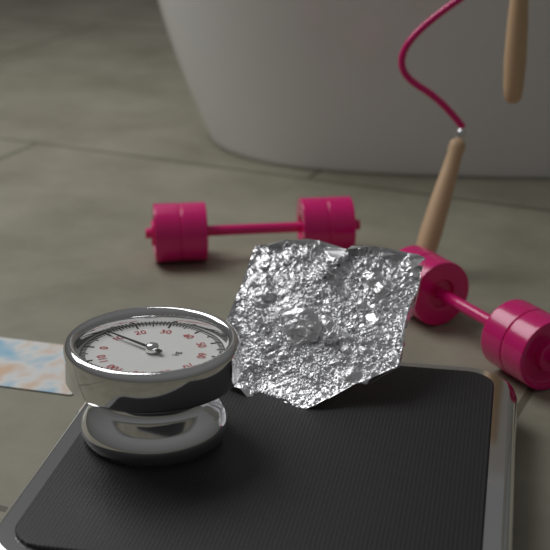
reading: 10 kg
